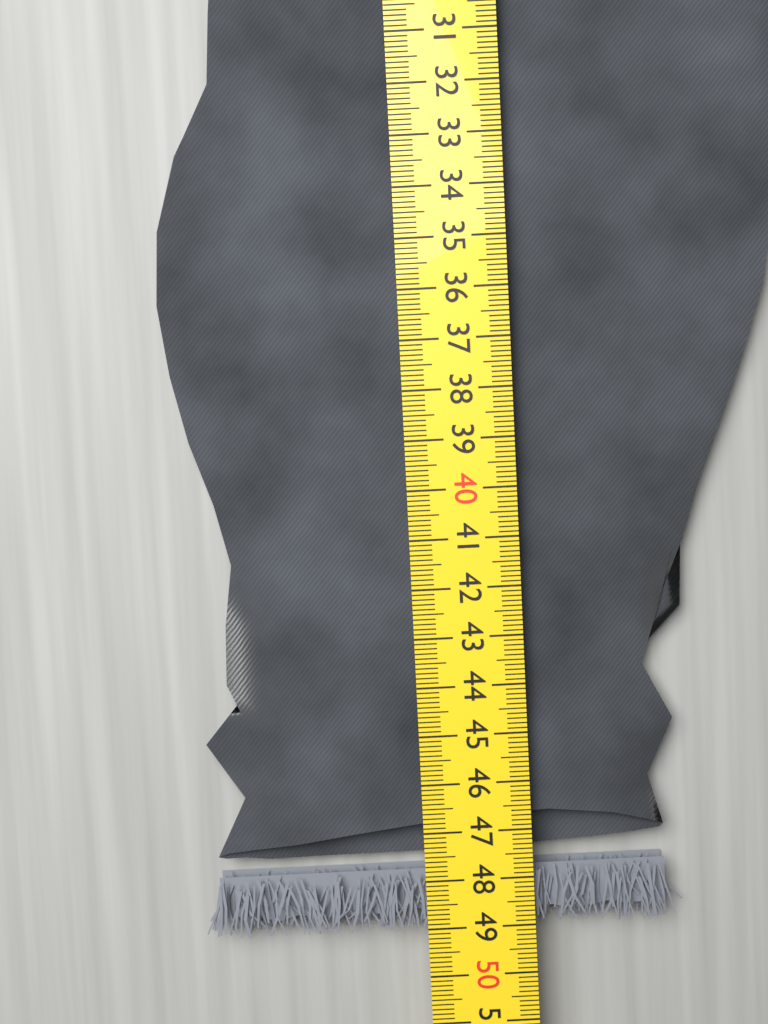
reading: 49.1 cm
